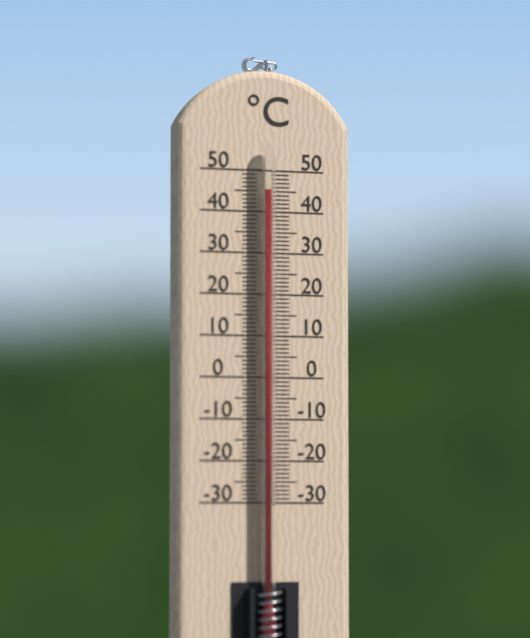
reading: 45 °C
